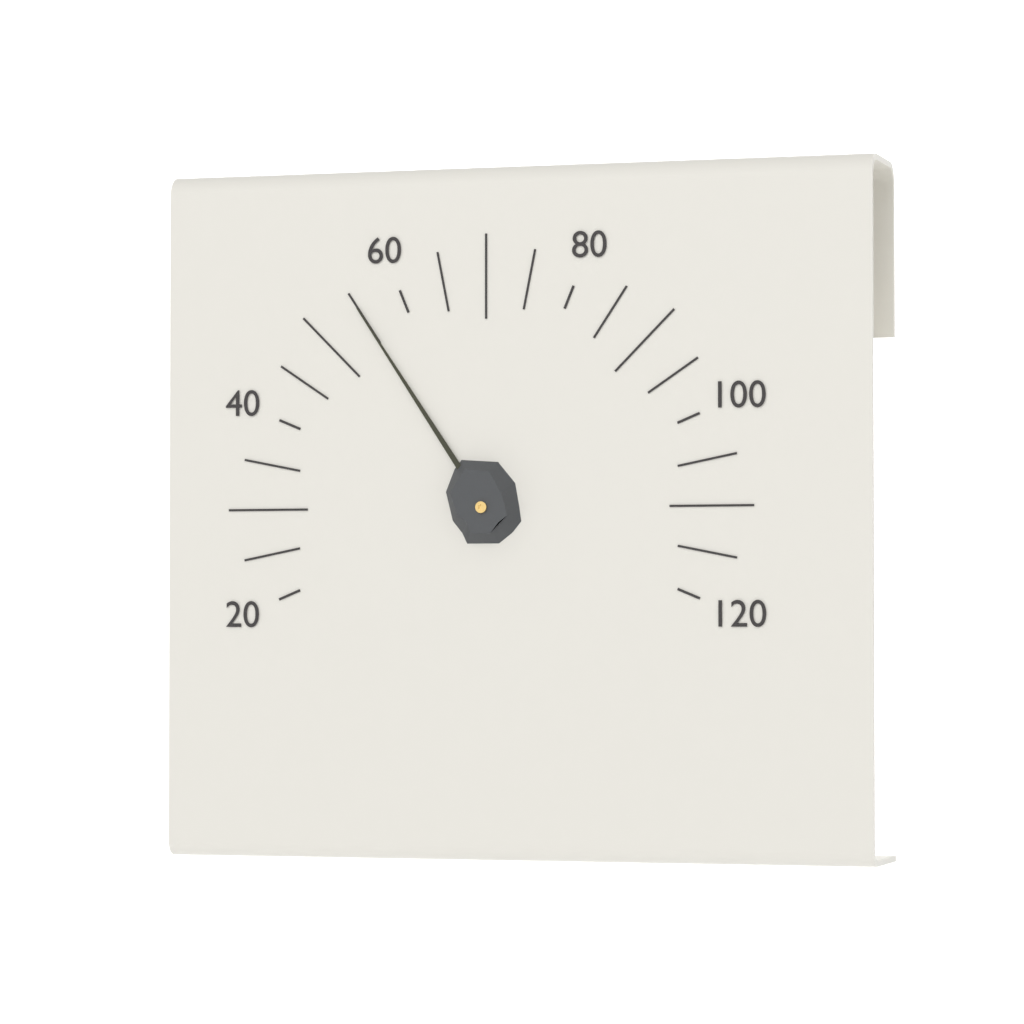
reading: 55 (no unit)
